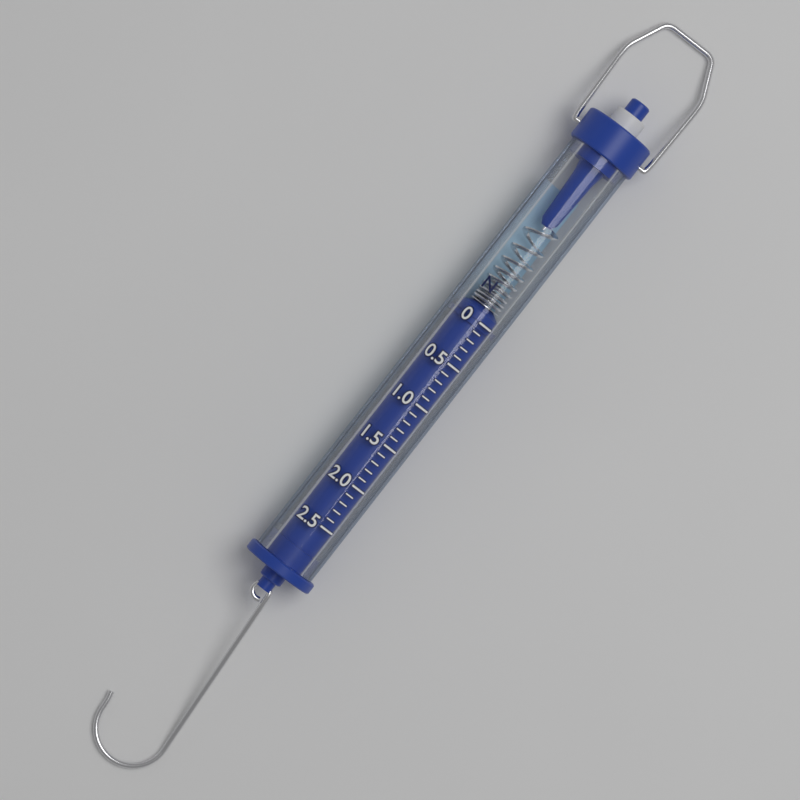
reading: 0.0 N
